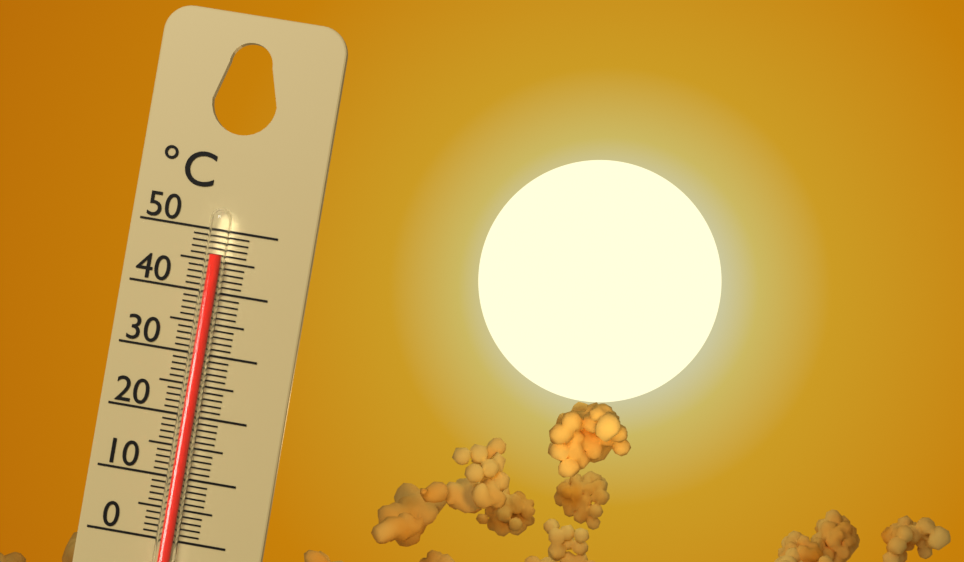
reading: 46 °C
